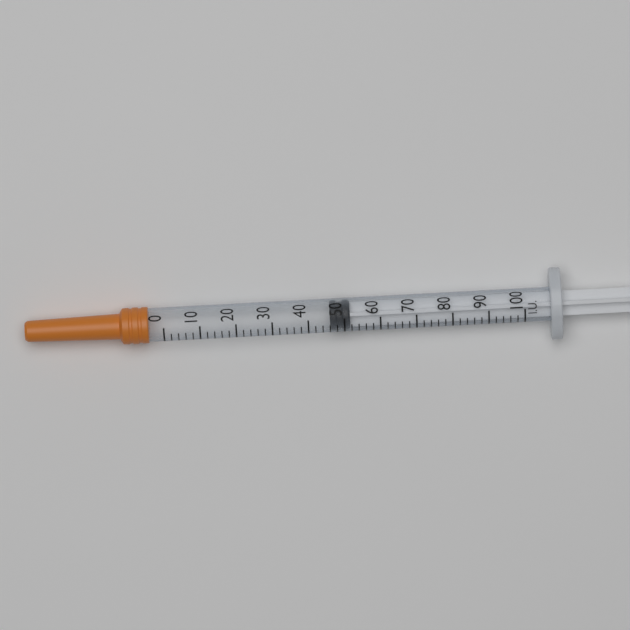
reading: 46 IU
